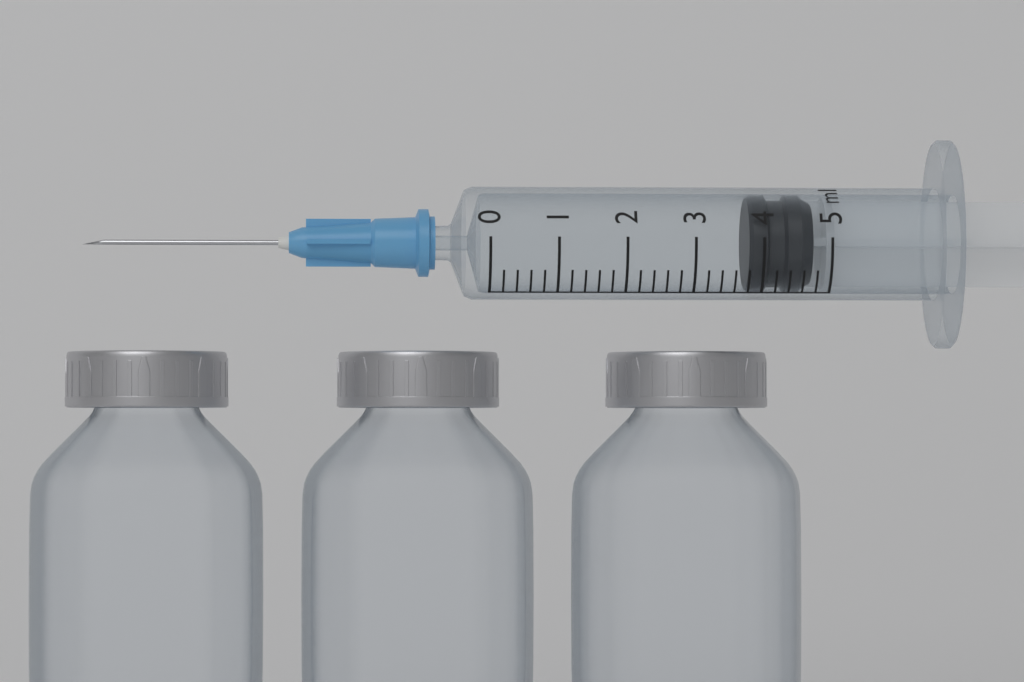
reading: 3.8 ml
